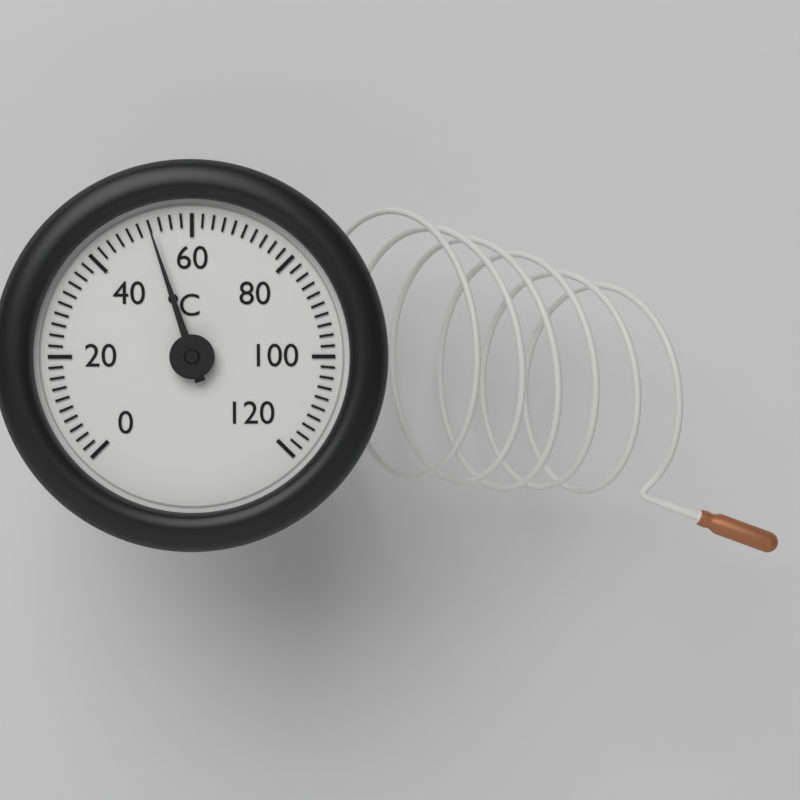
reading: 52 °C
